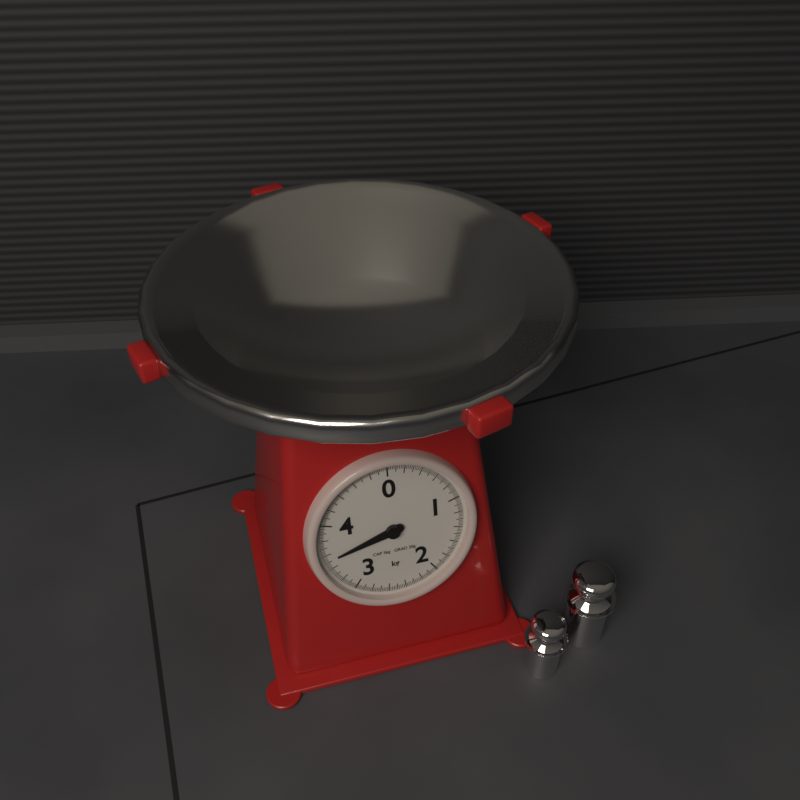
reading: 3.52 kg
